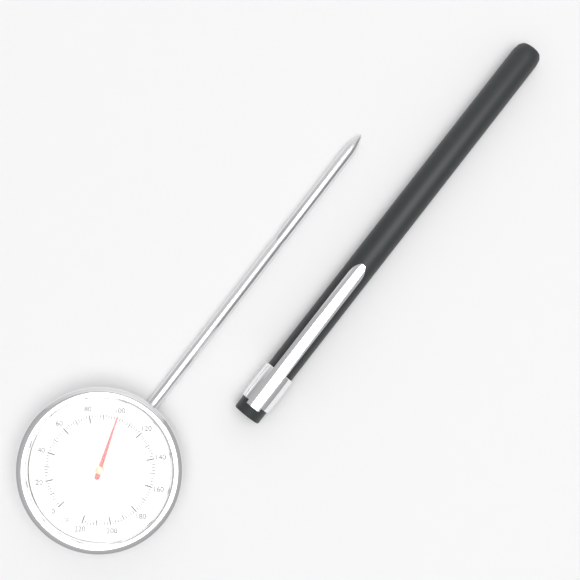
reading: 100 °F
